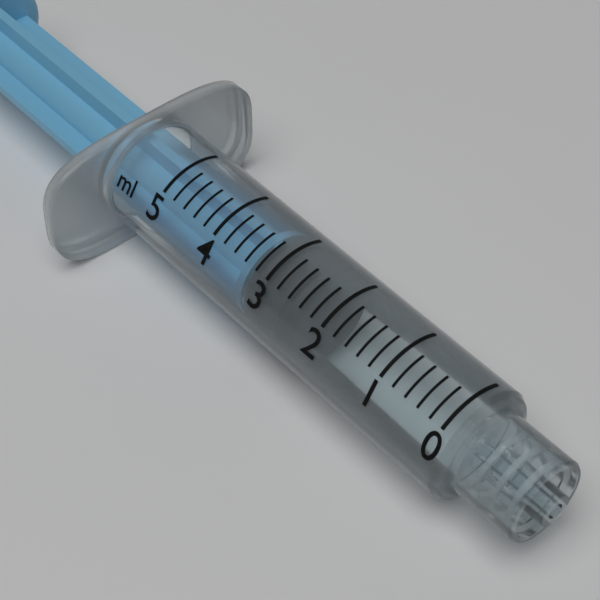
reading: 2.4 ml
